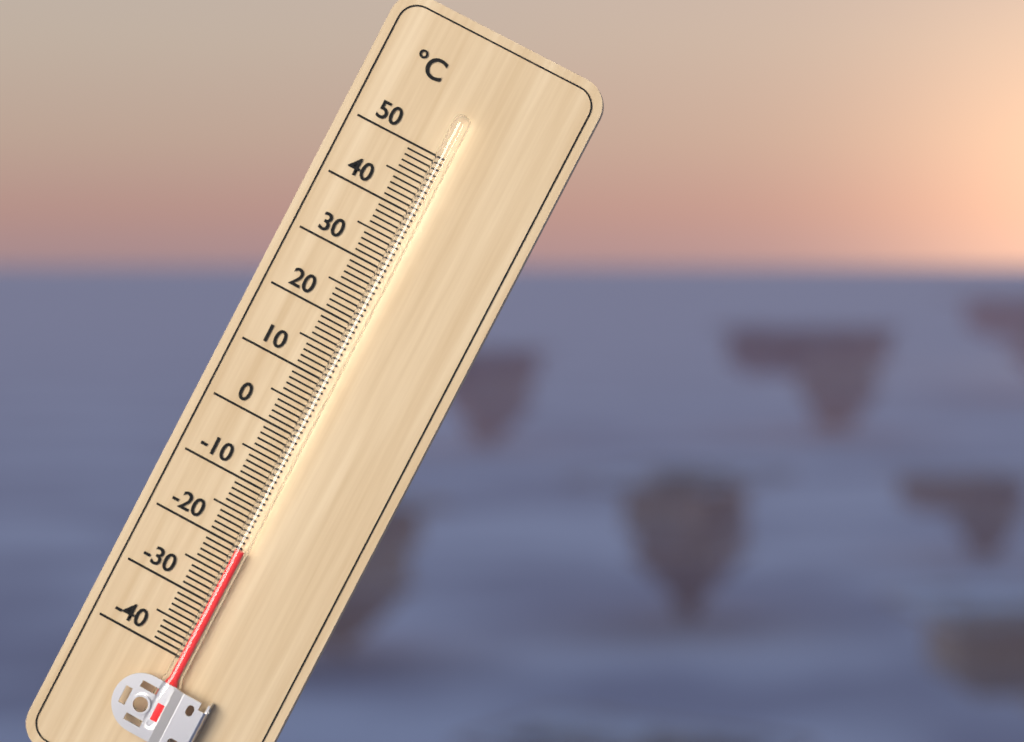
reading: -20 °C
